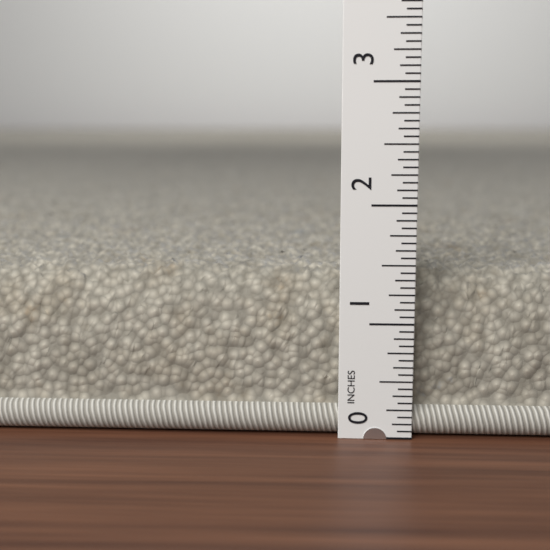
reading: 1.4375 in
